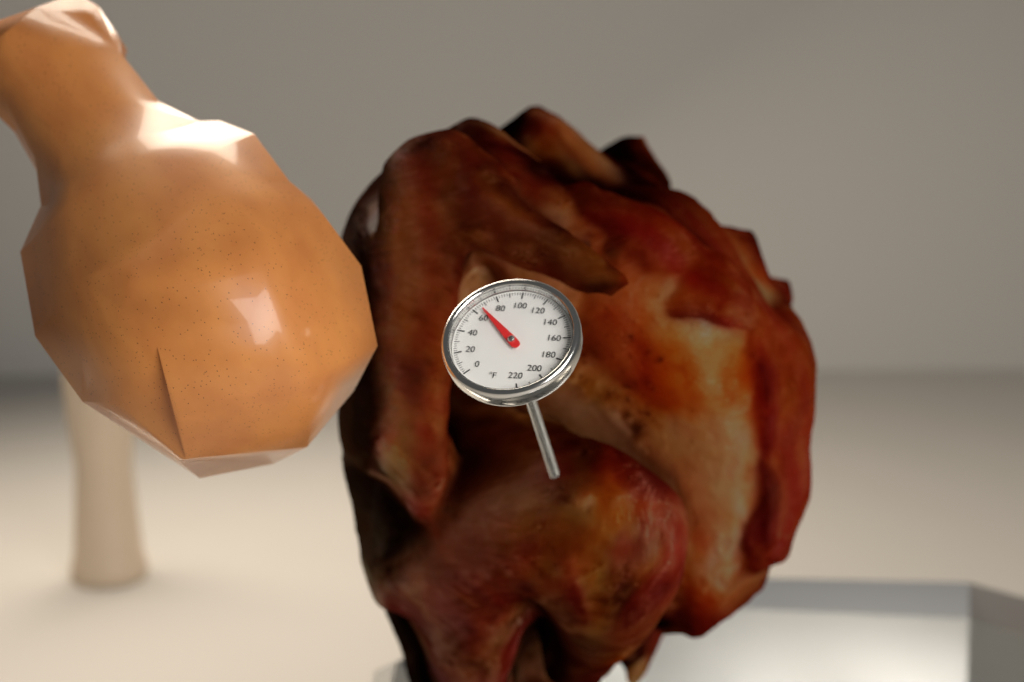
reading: 66 °F
